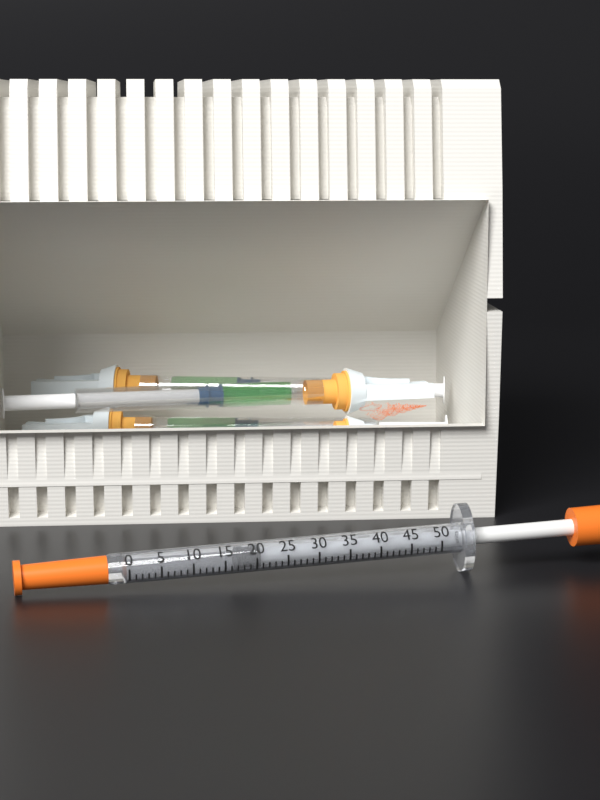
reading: 17 units
